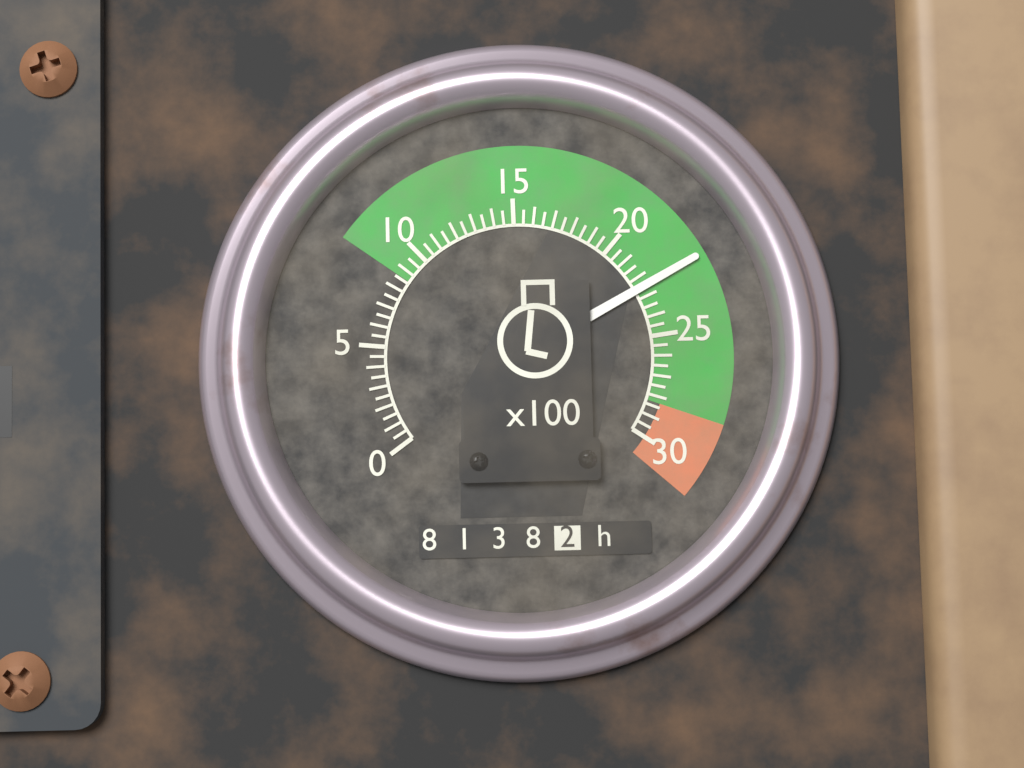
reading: 22.5 x100 rpm
